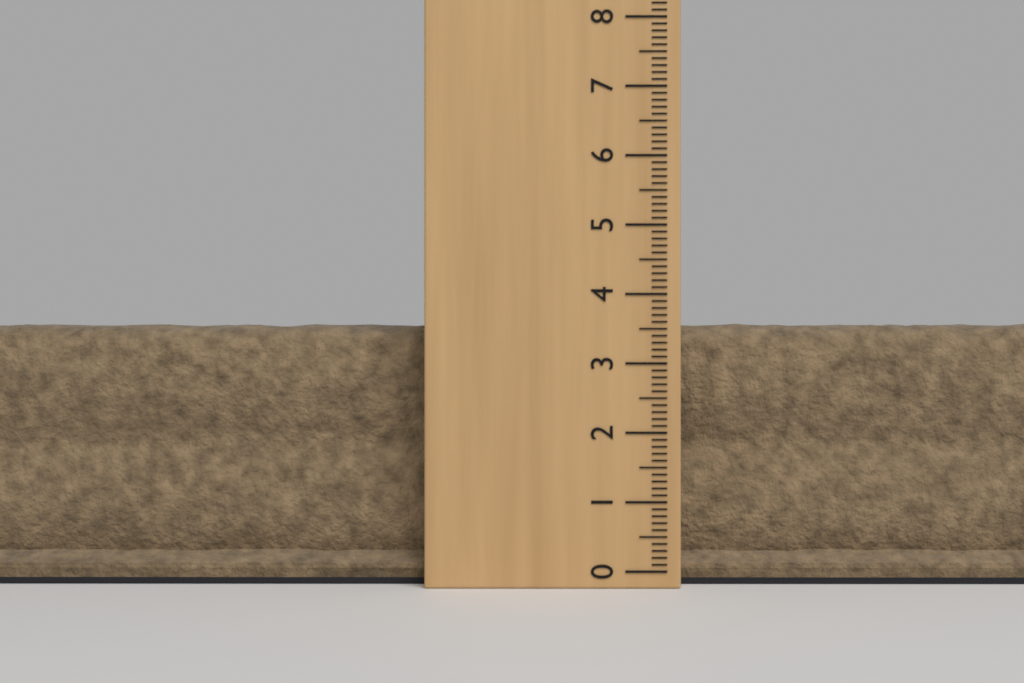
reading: 3.6 (no unit)
